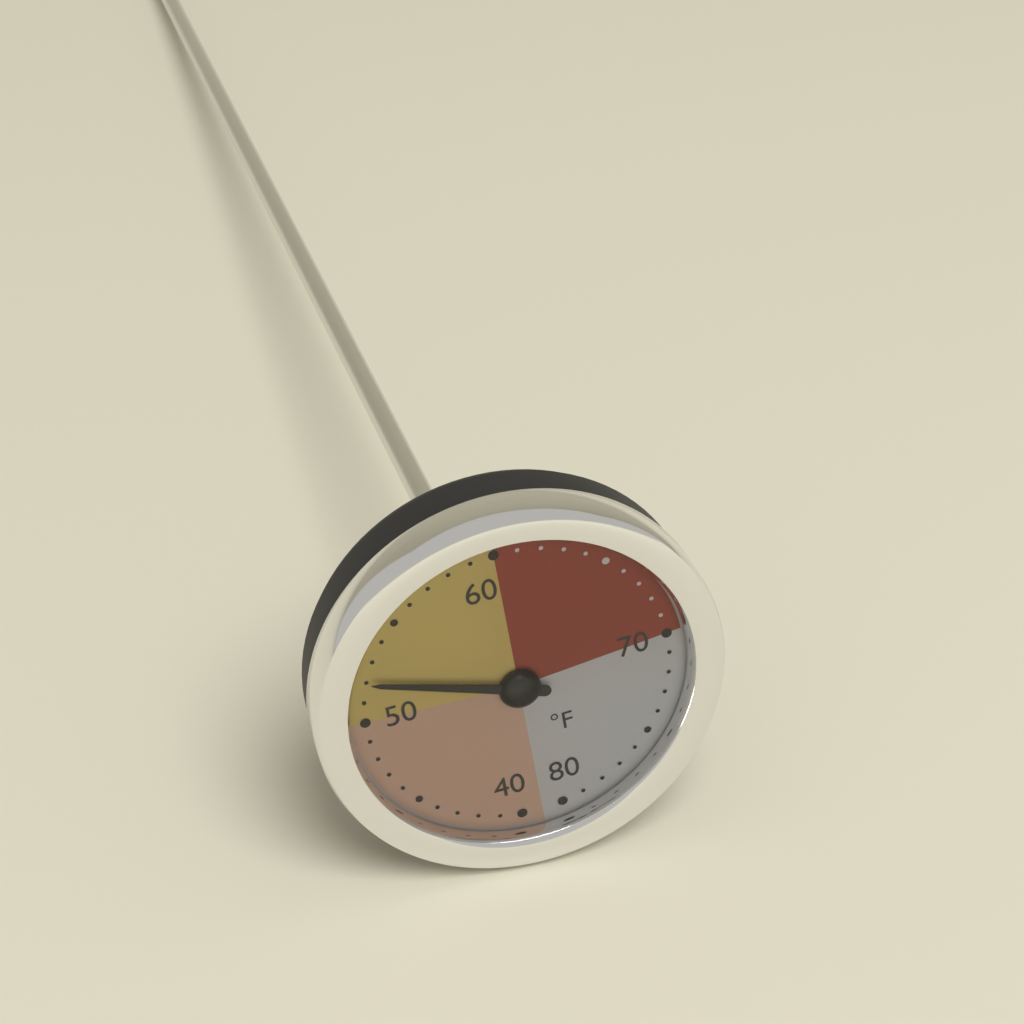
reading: 52 °F
